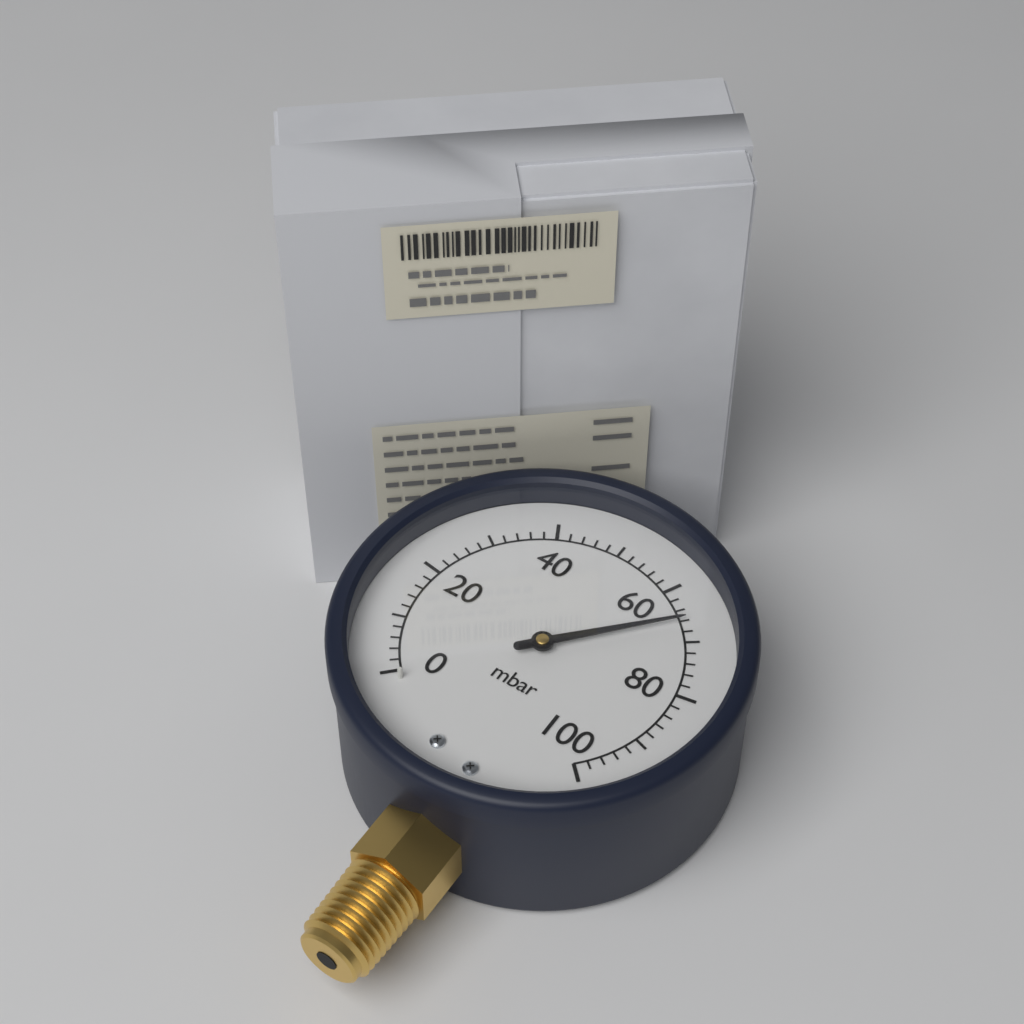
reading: 66 mbar
